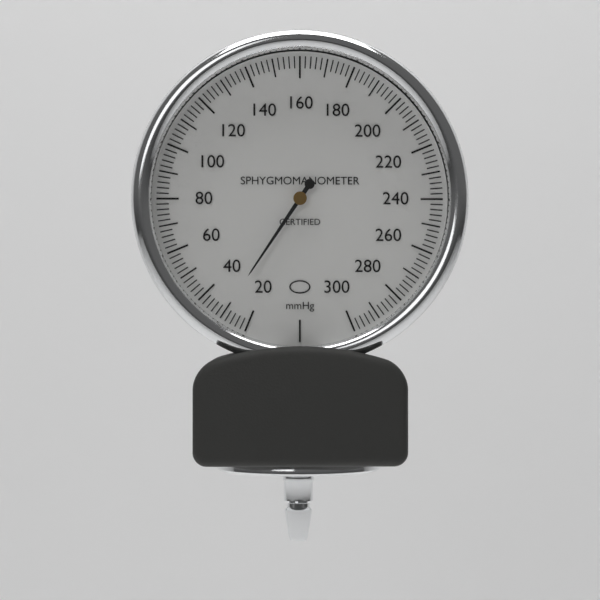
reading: 30 mmHg
